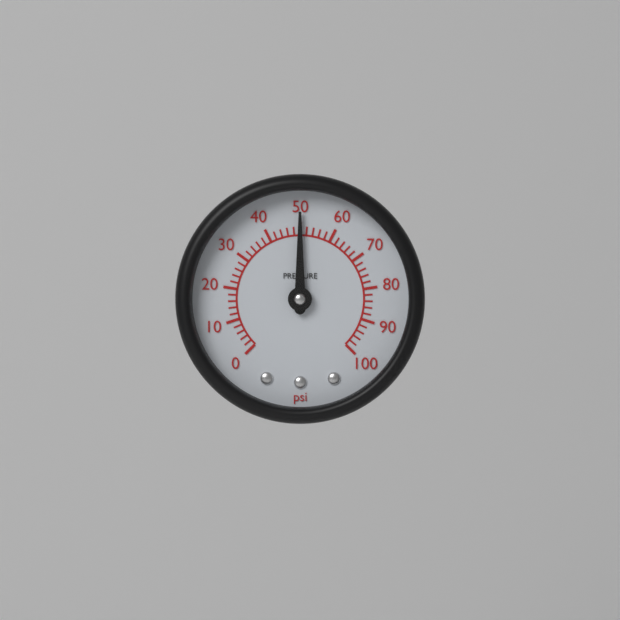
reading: 50 psi
